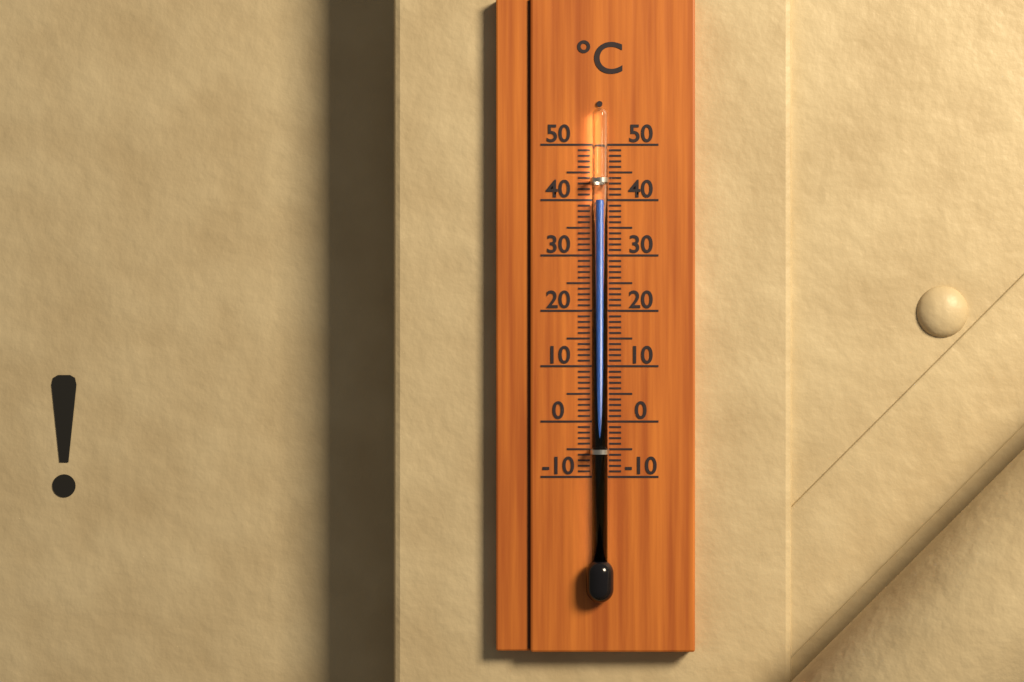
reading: 40 °C
